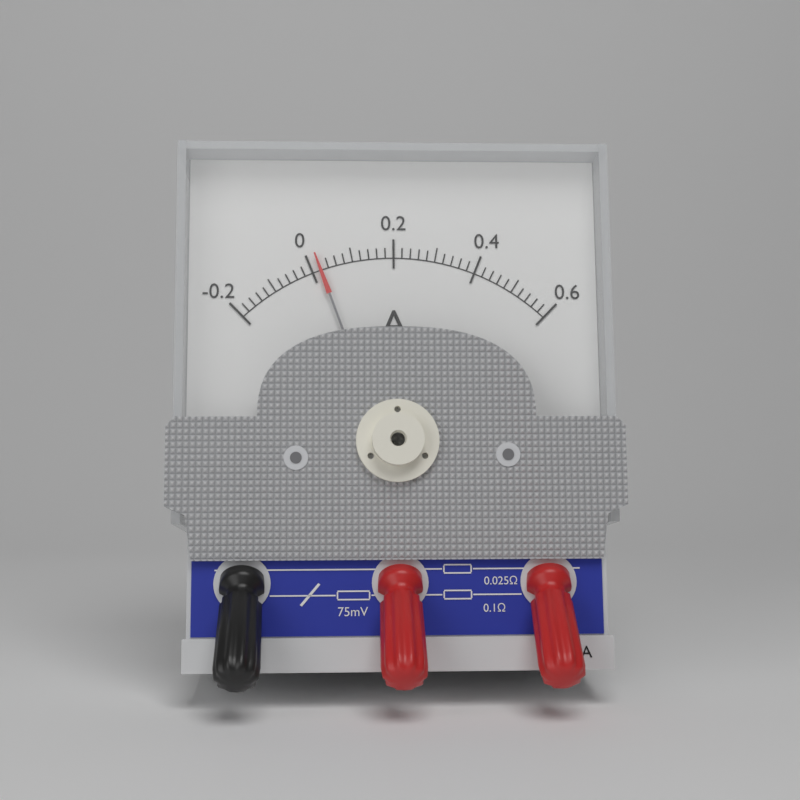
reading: 0.02 A
